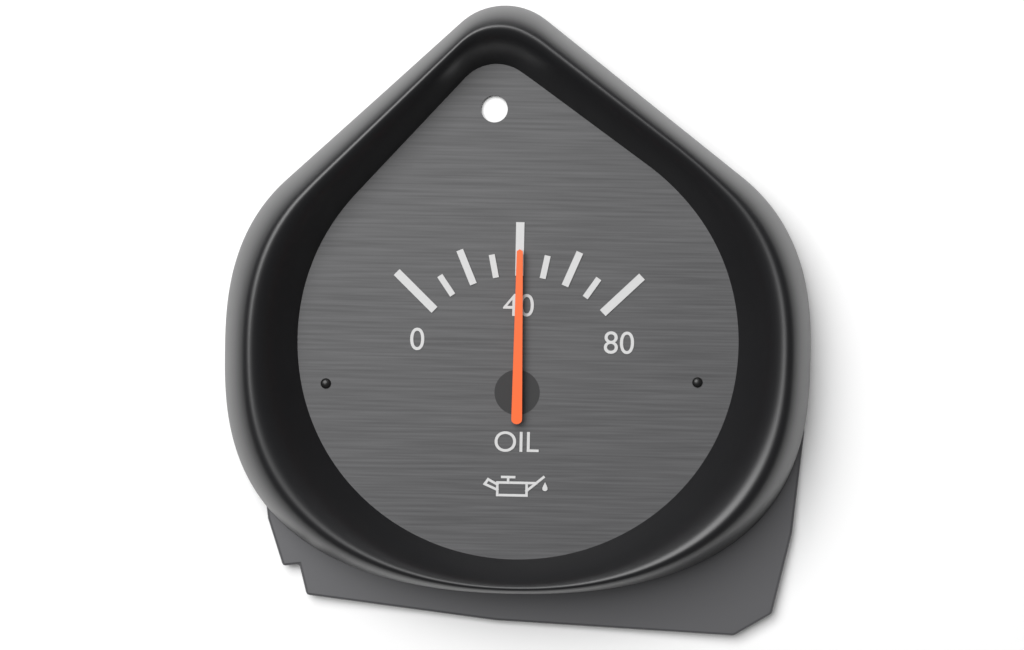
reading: 40 (no unit)
